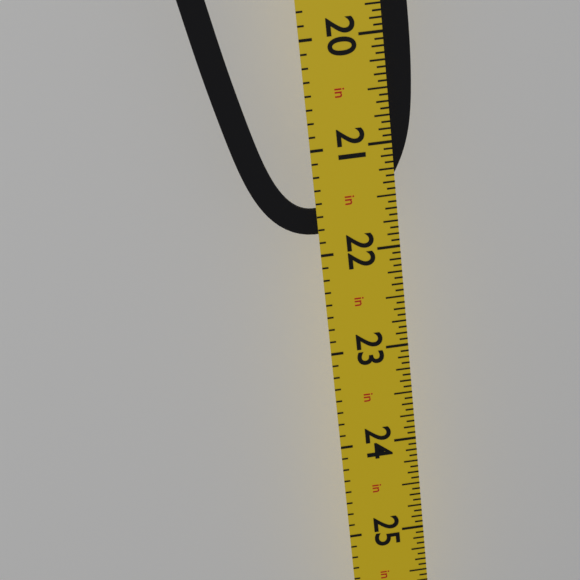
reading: 21.8125 in
